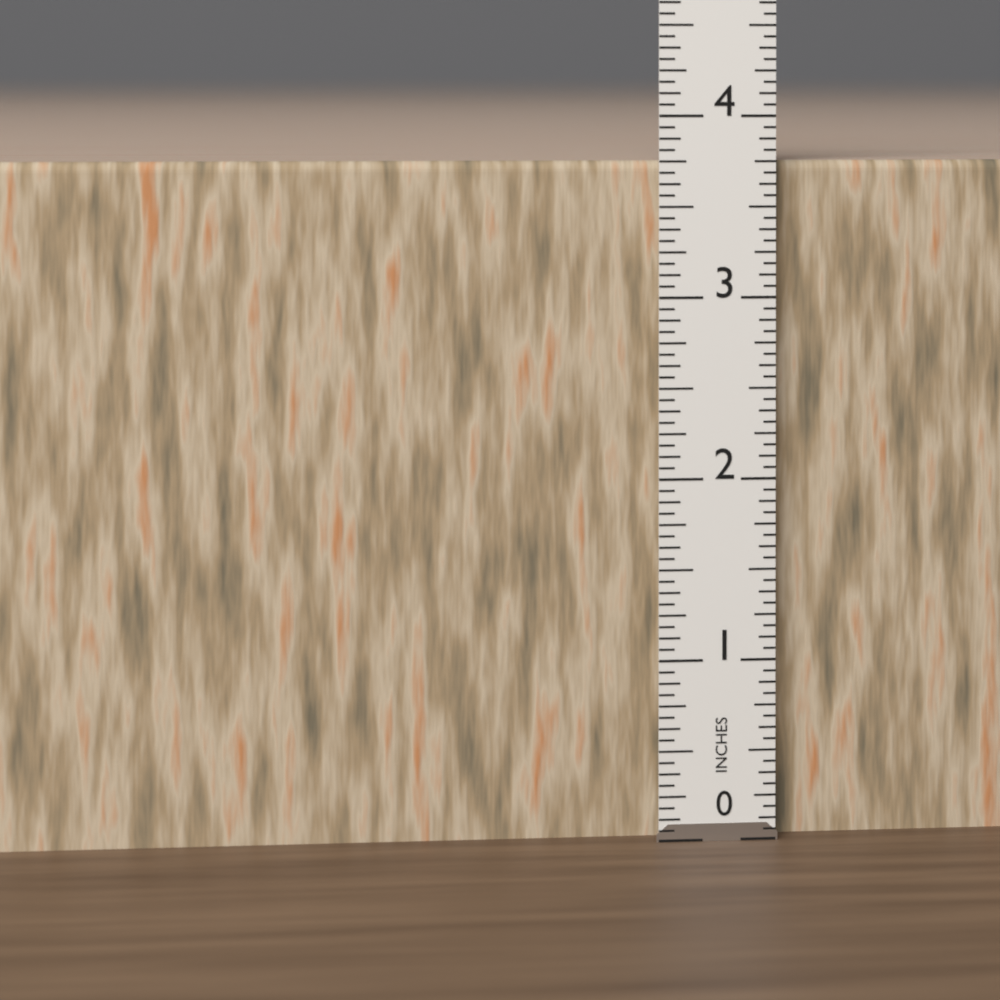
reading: 3.7500 in
